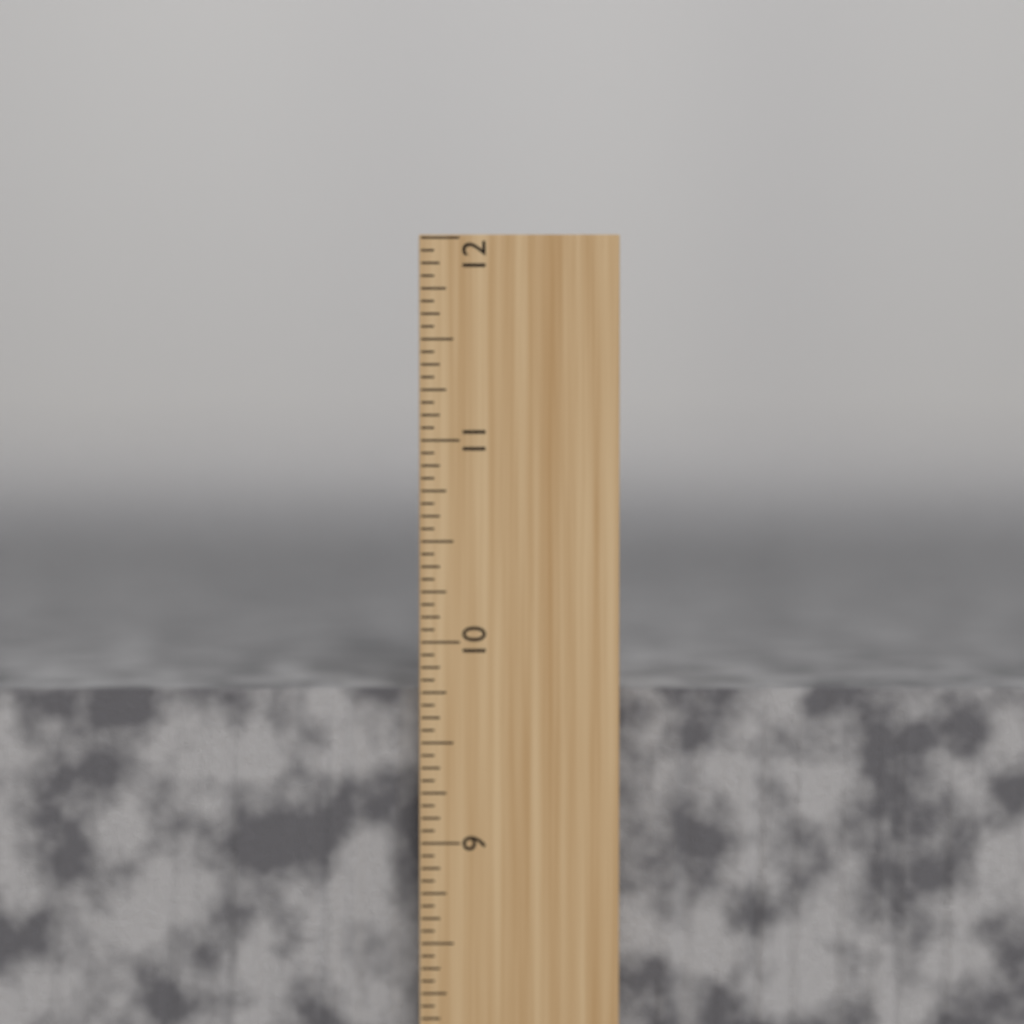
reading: 9.7500 inch
